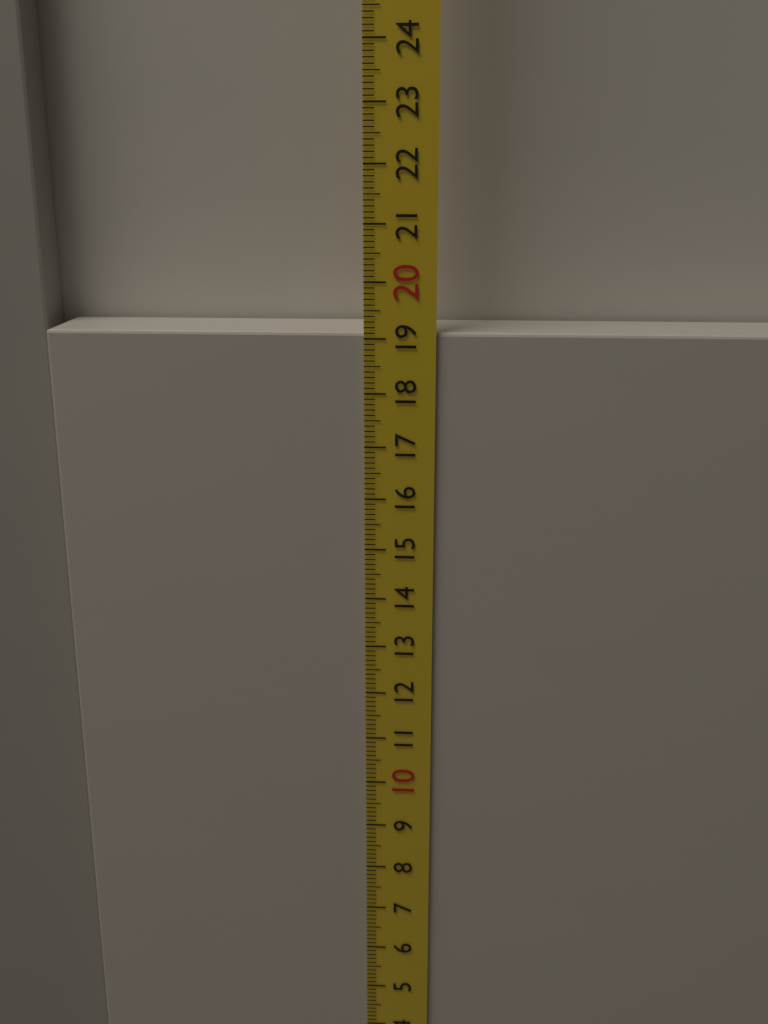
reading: 19.1 cm
